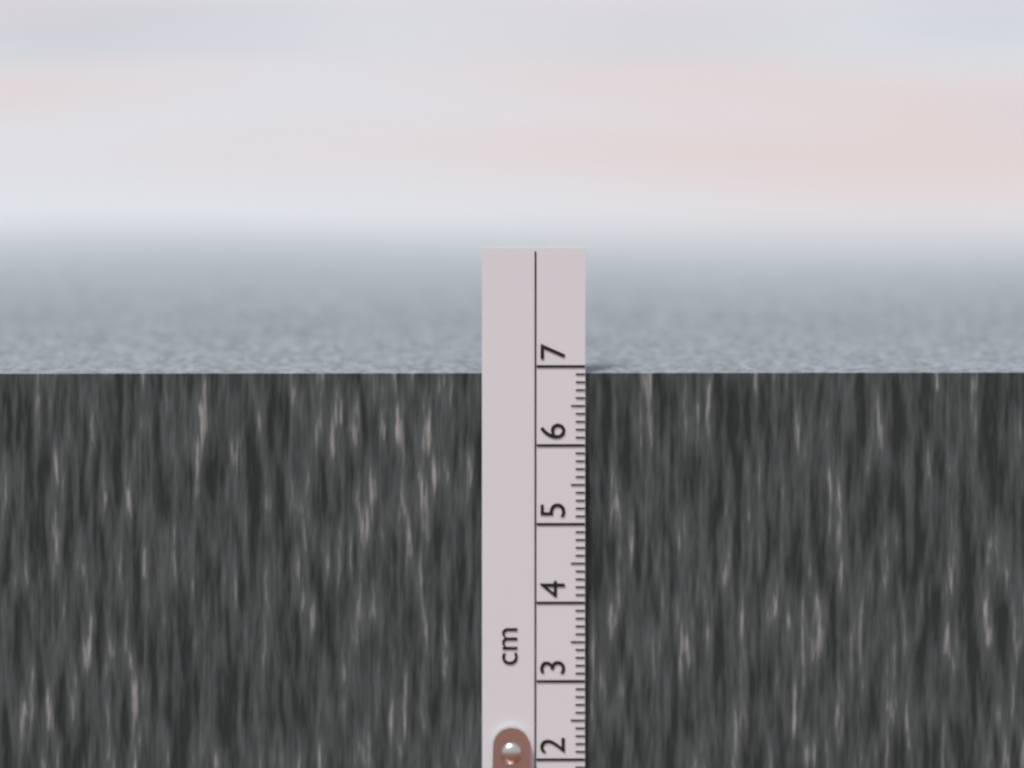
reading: 6.9 cm
